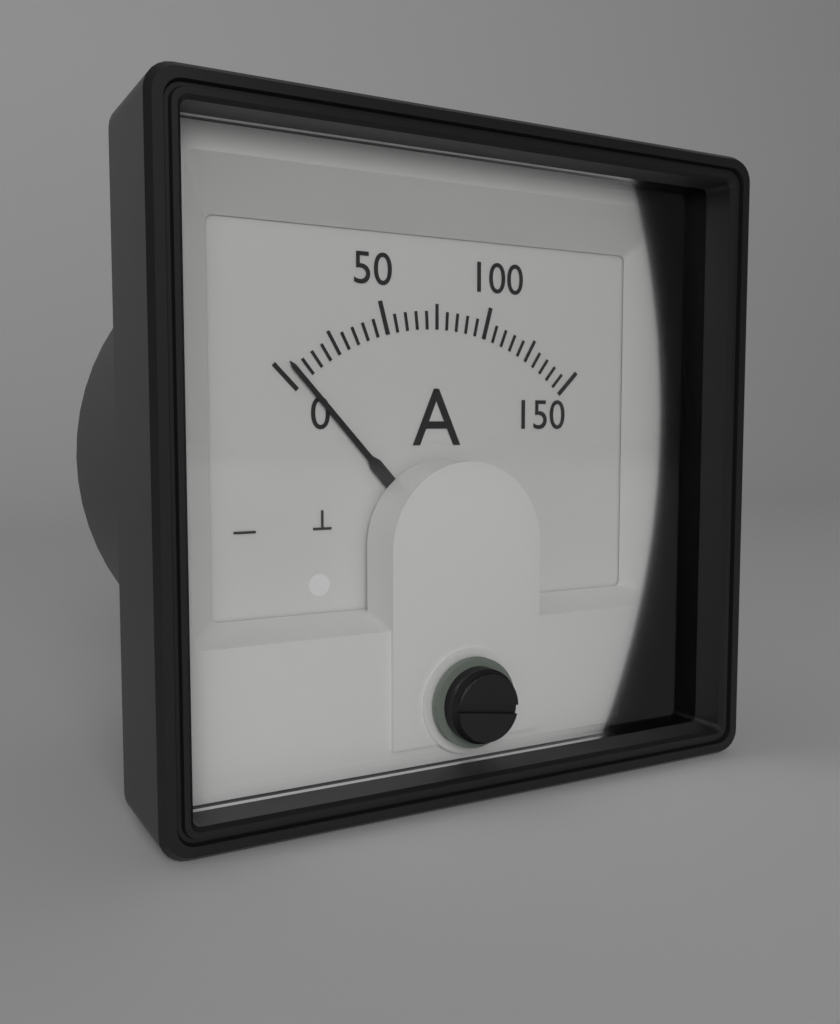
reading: 5 A
